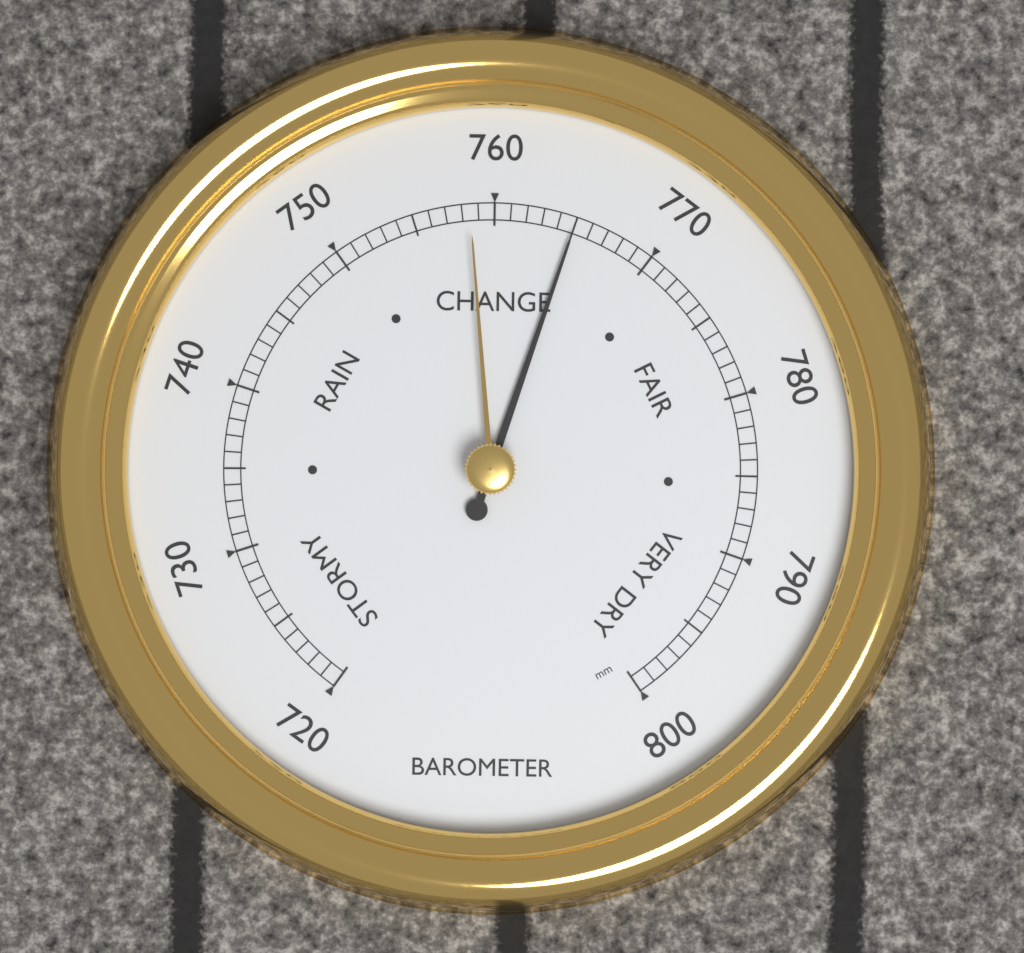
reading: 765 mm
